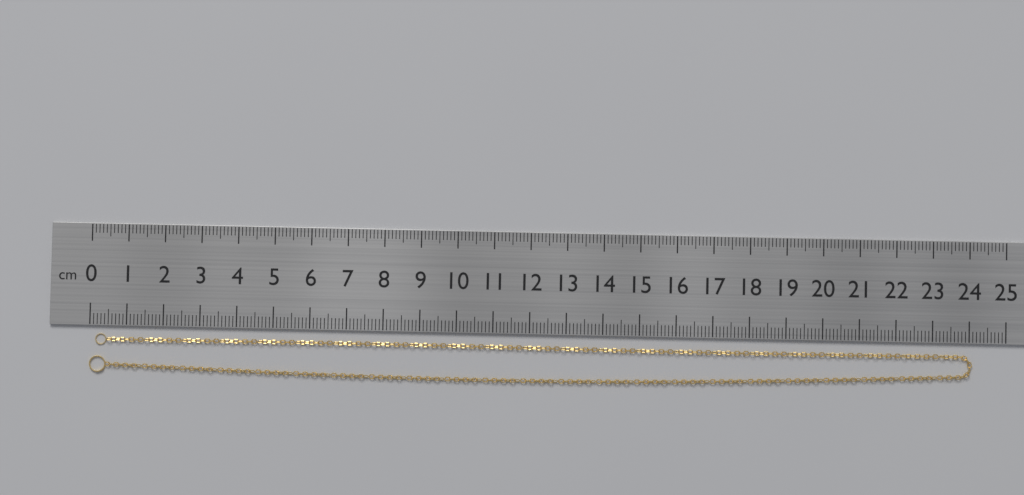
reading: 24.1 cm
